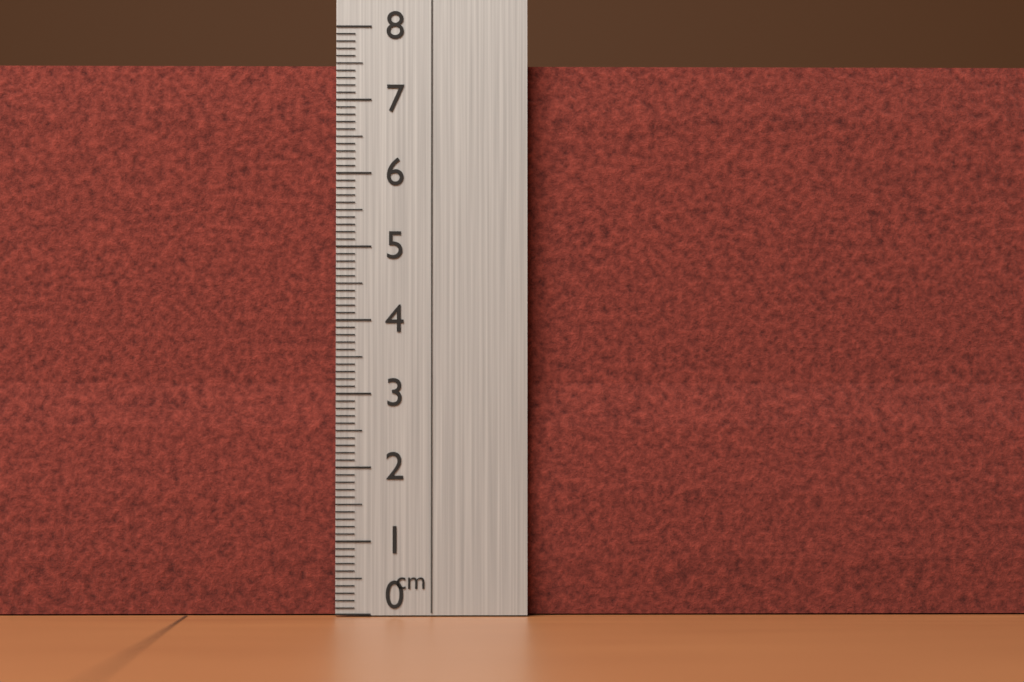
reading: 7.5 cm
